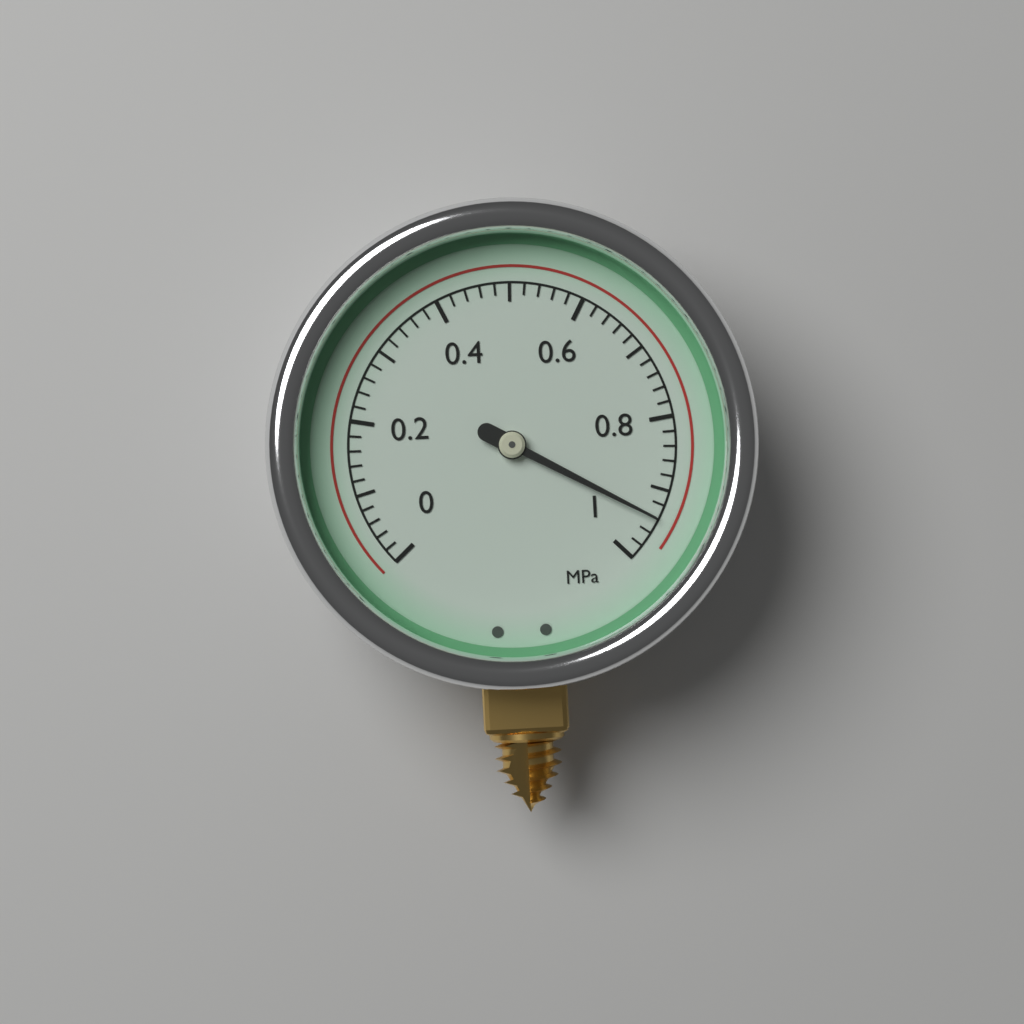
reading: 0.94 MPa
